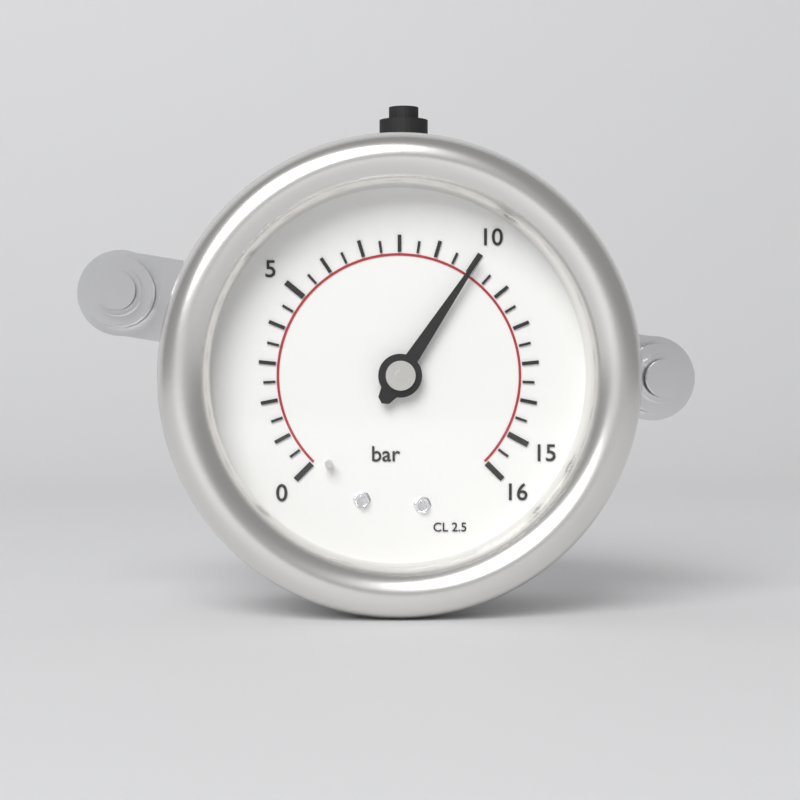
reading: 10.0 bar
